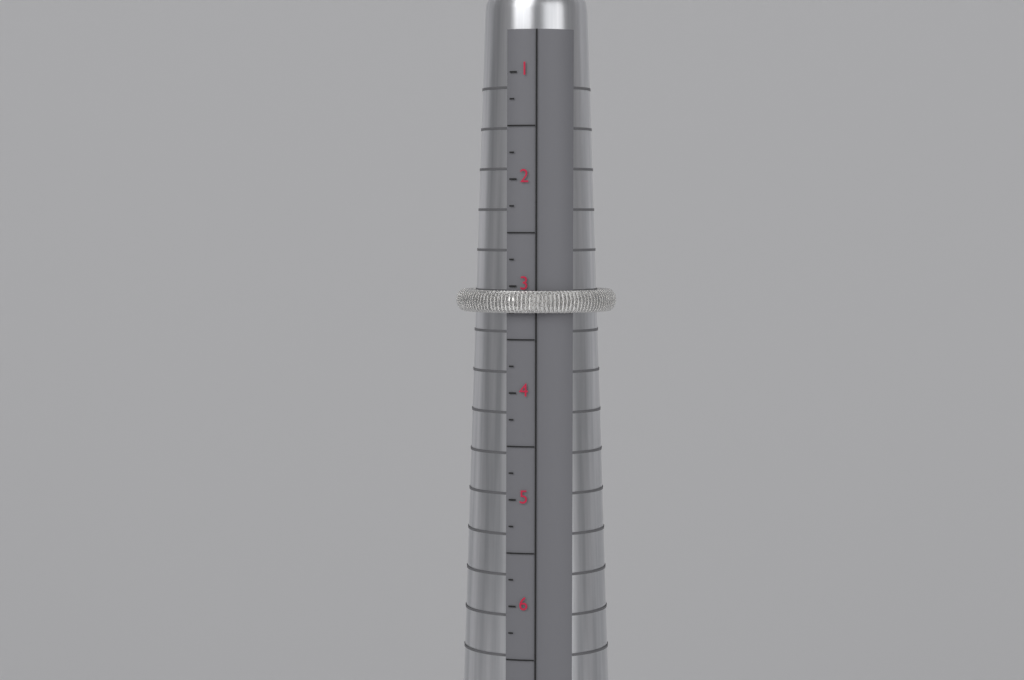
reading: 3.25 (no unit)
